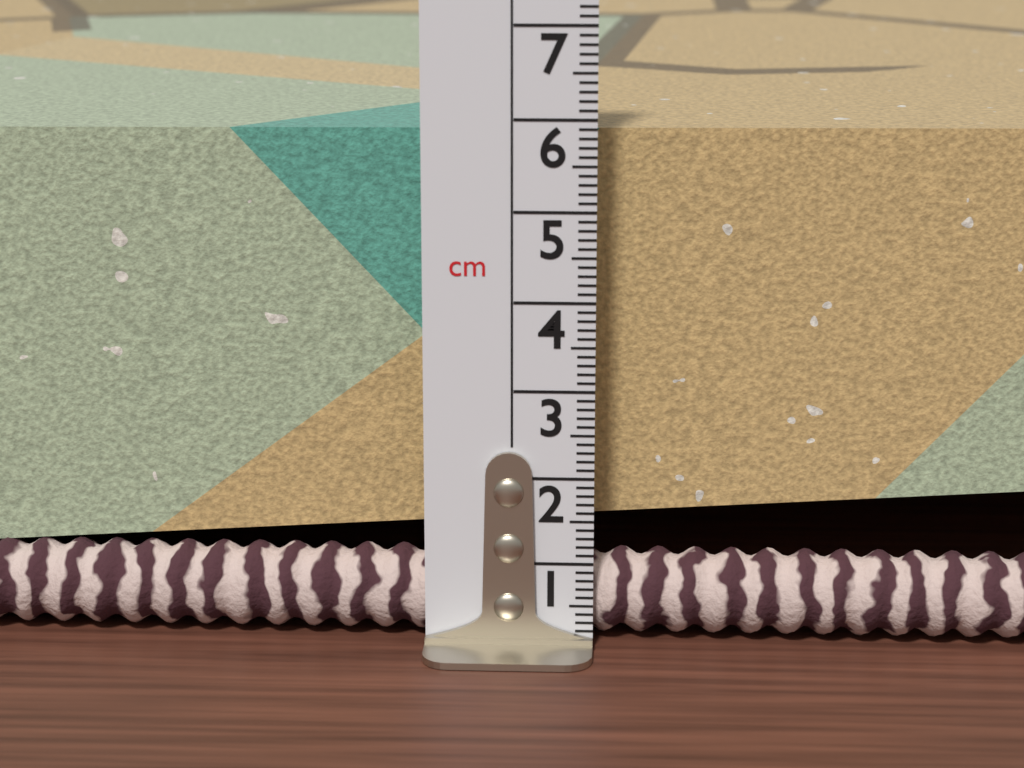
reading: 5.8 cm
